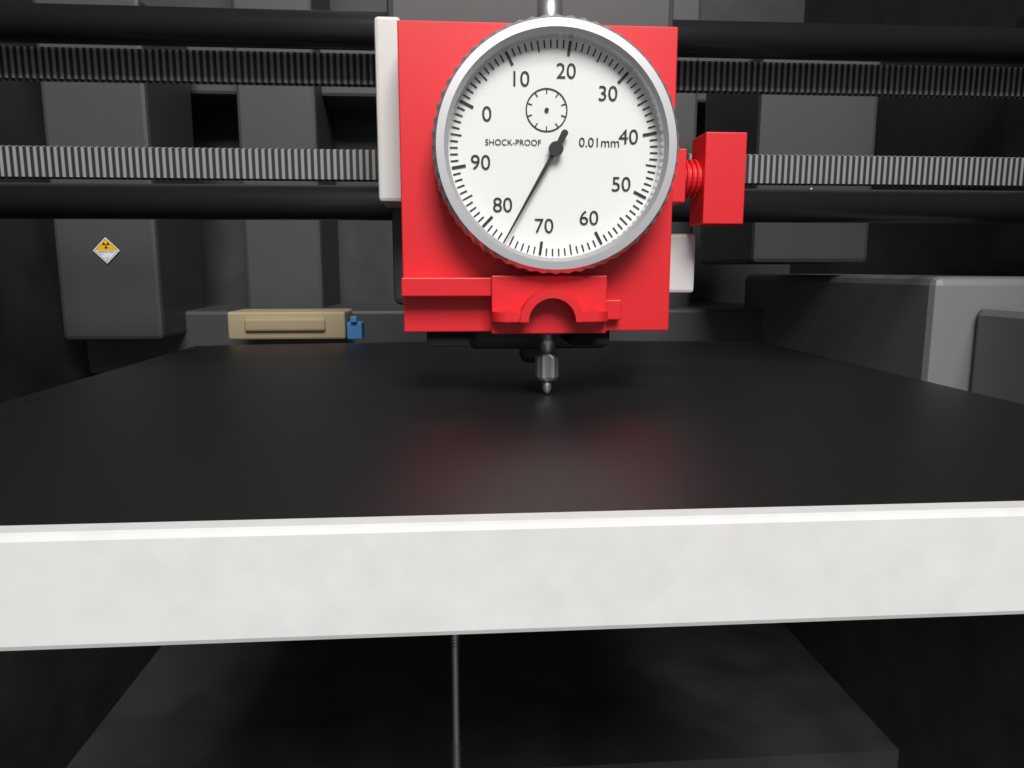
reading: 76 0.01mm
